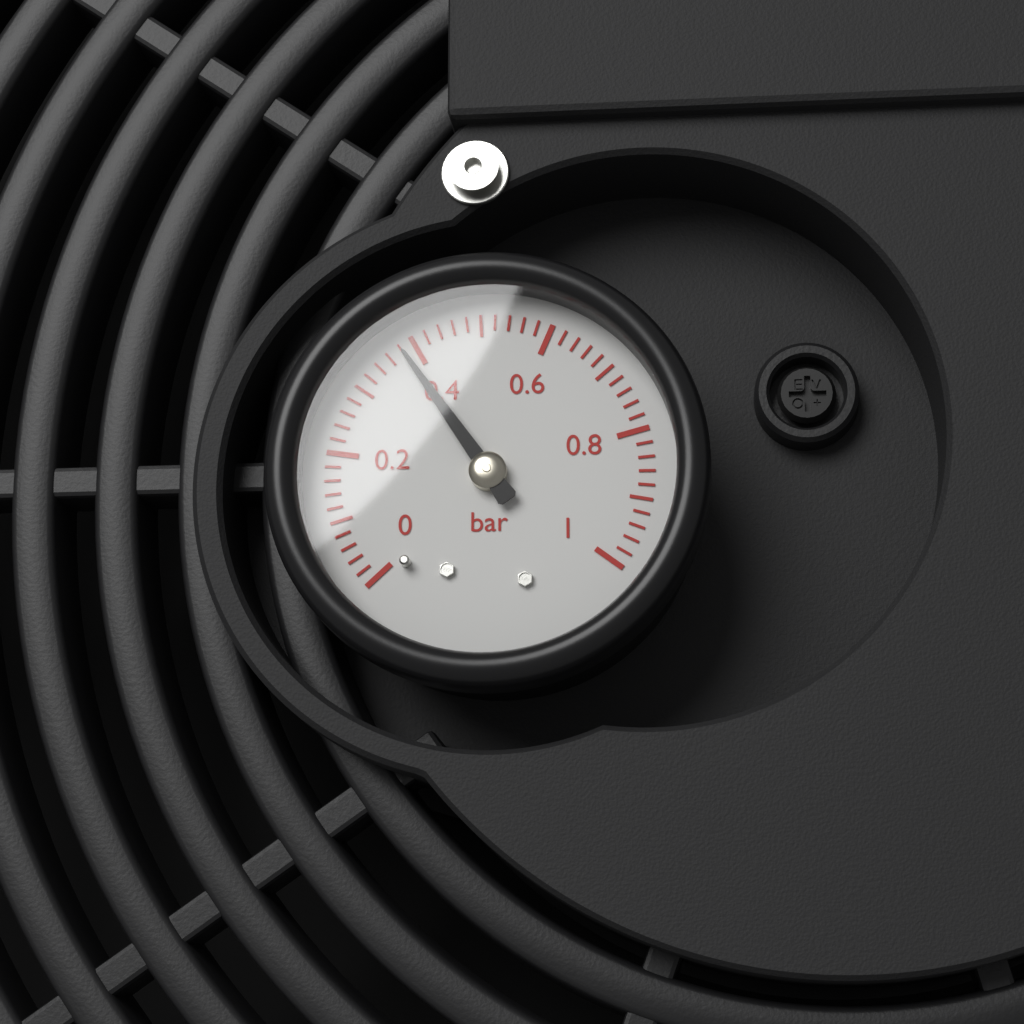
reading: 0.38 bar
